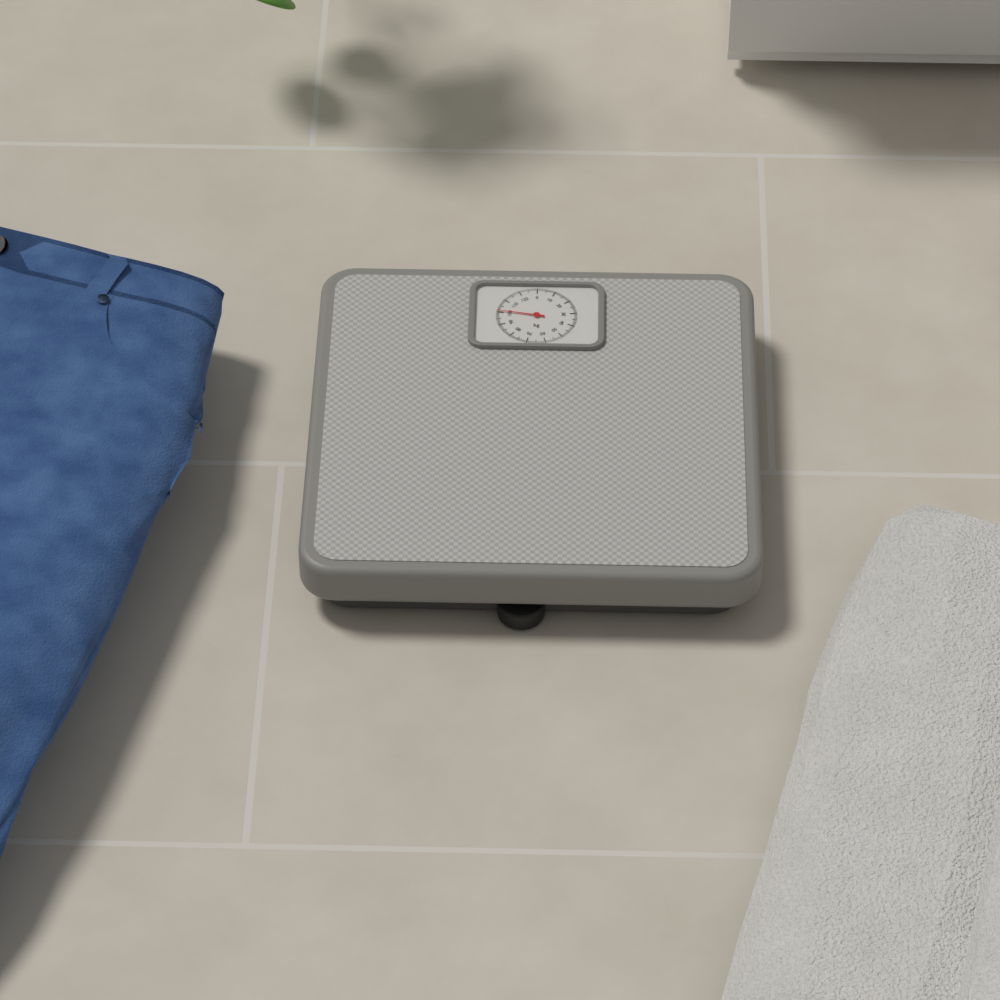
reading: 101 kg
